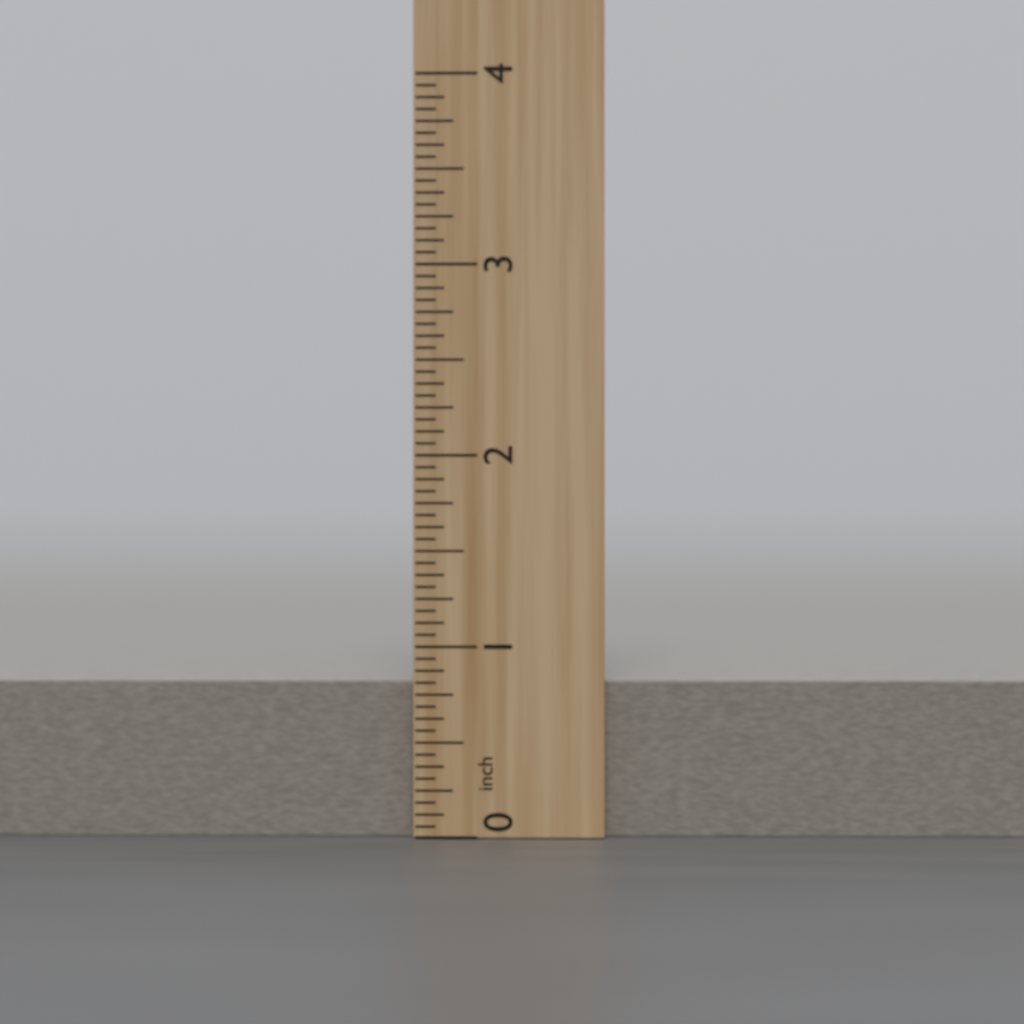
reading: 0.8125 inch
